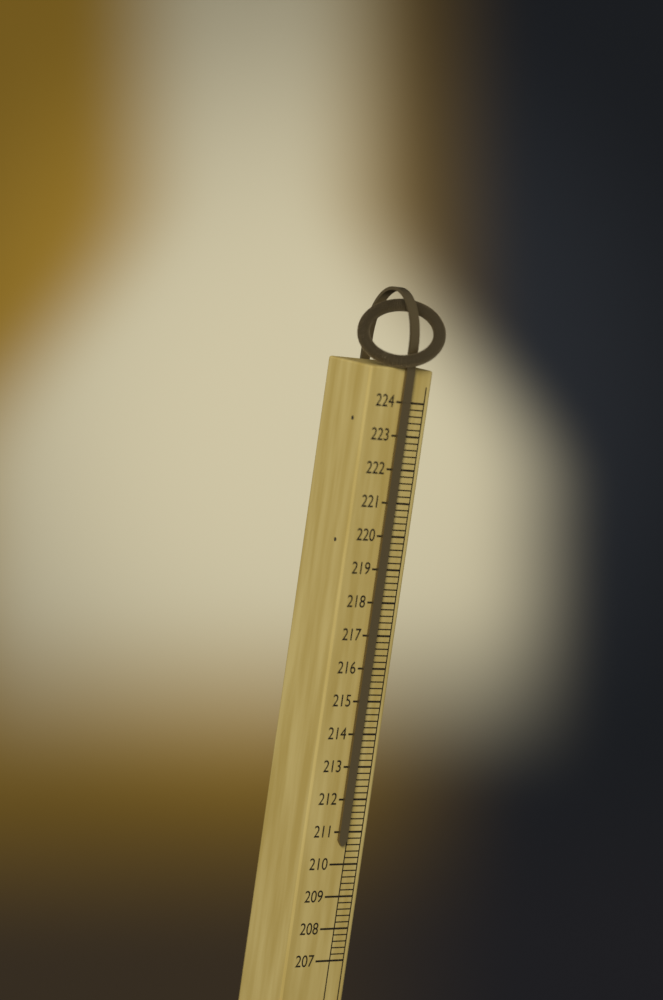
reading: 210.6 (no unit)
